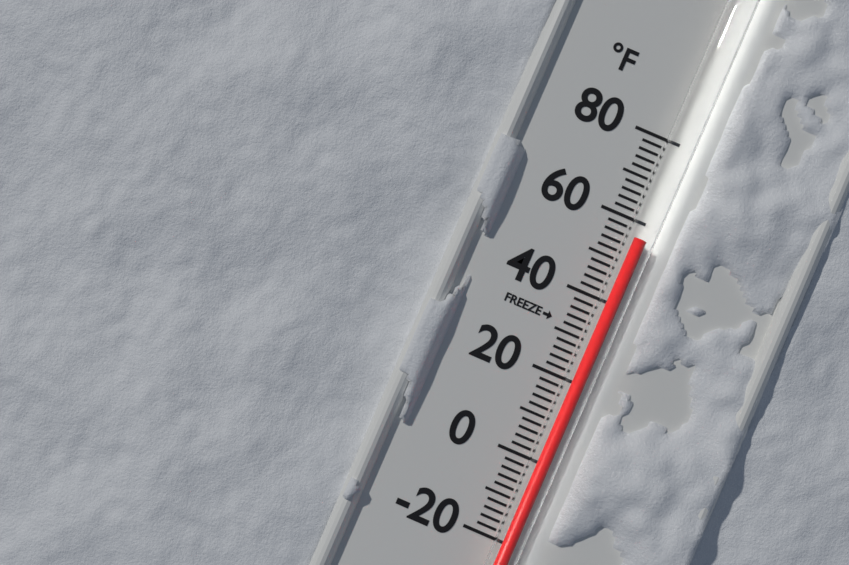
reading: 56 °F
